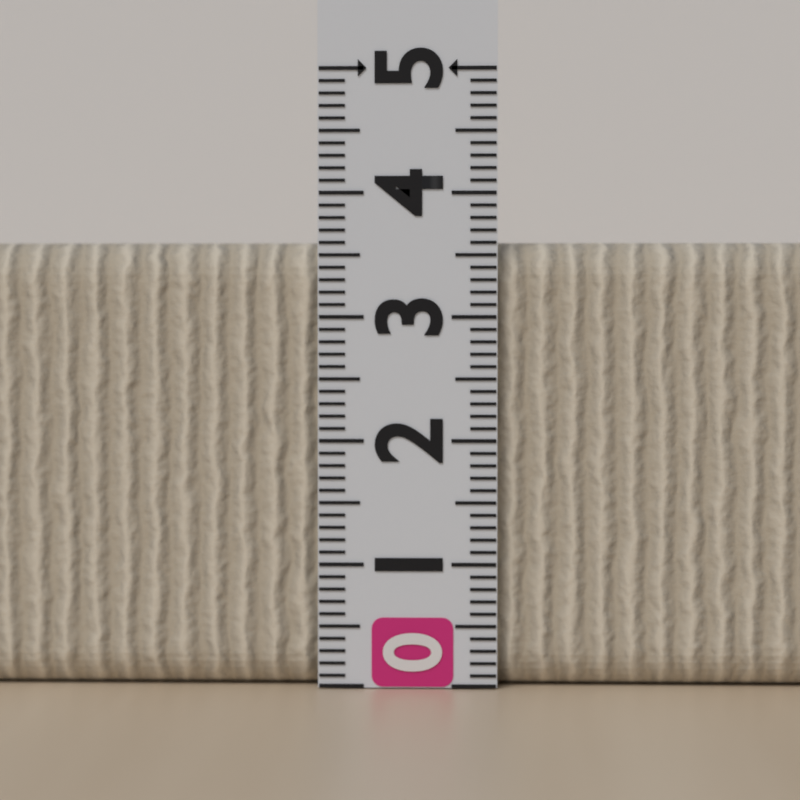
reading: 3.6 (no unit)
